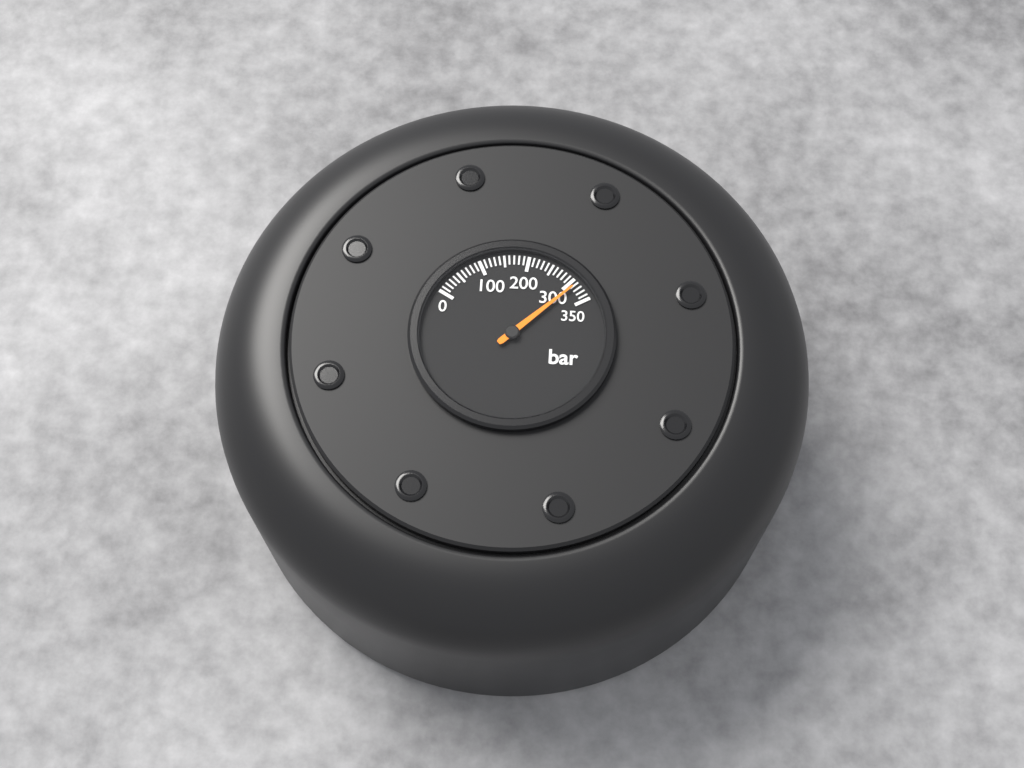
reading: 310 bar
